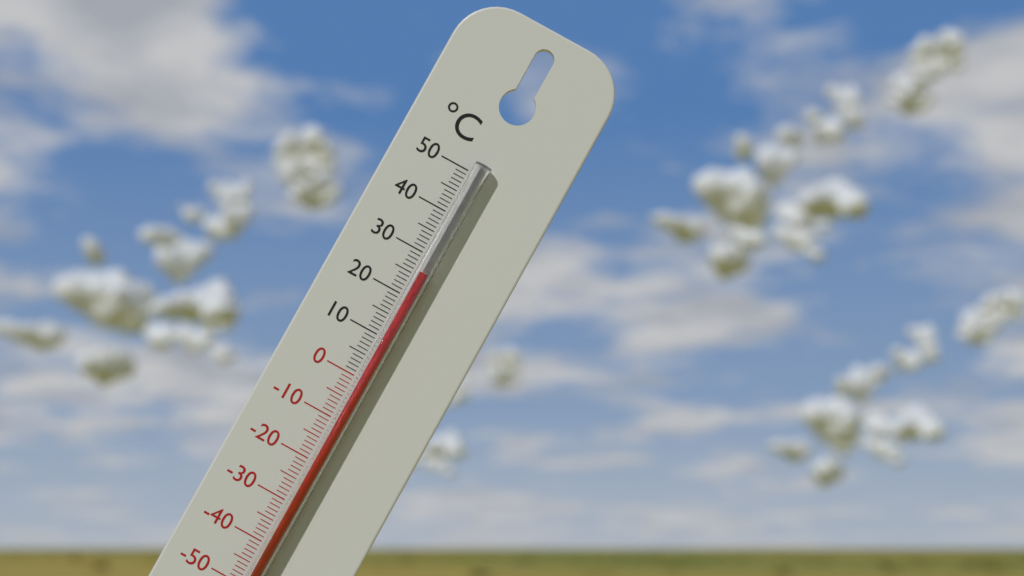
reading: 26 °C
